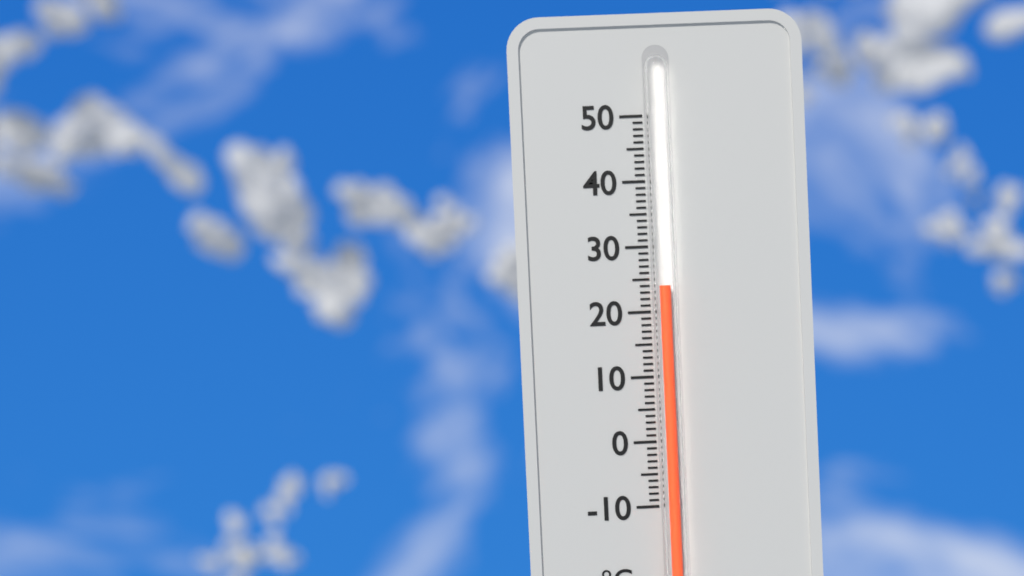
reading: 24 °C
